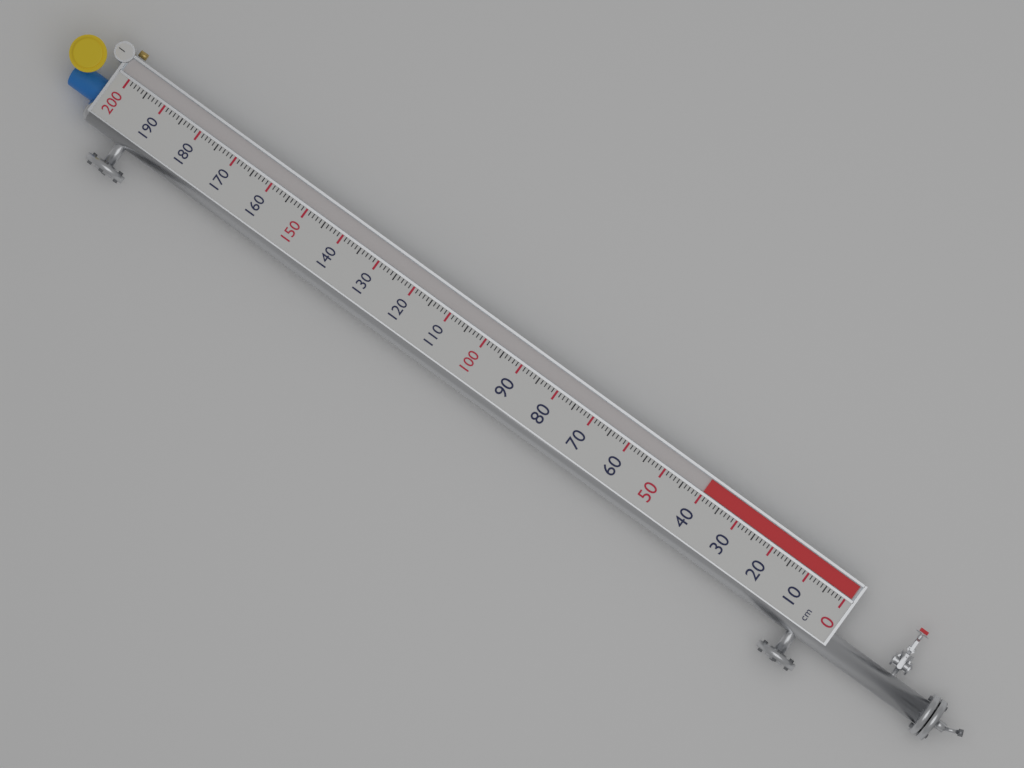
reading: 40 cm
